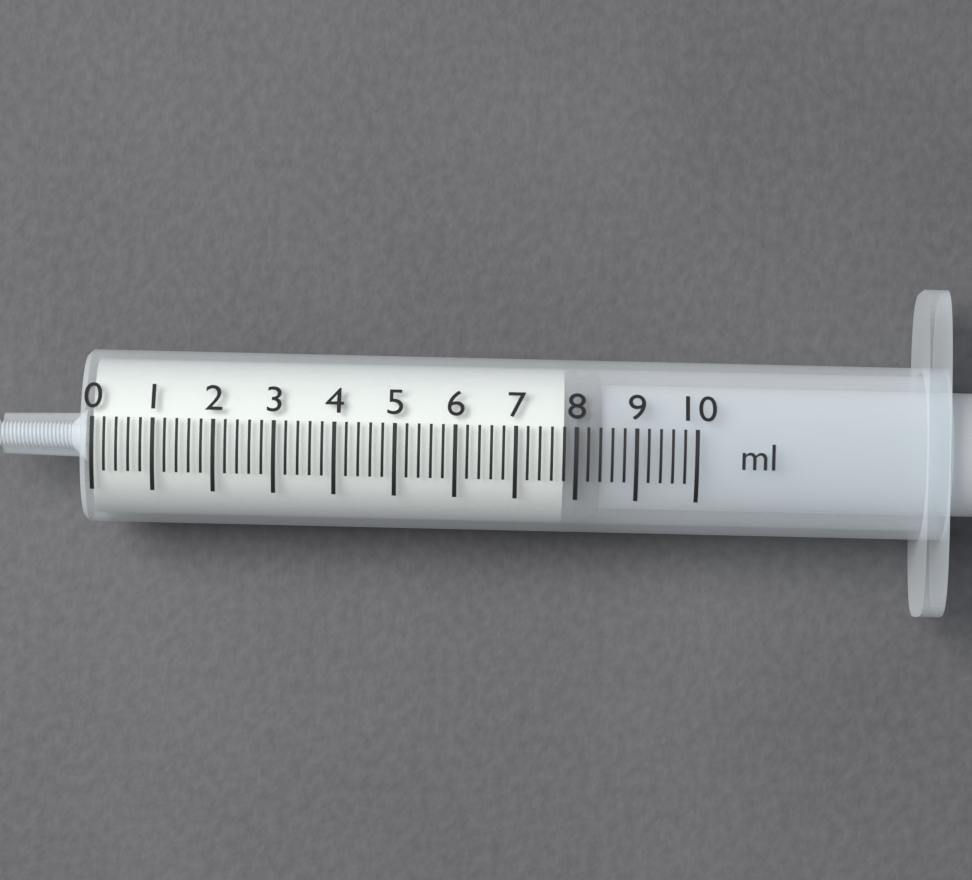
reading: 7.8 ml
